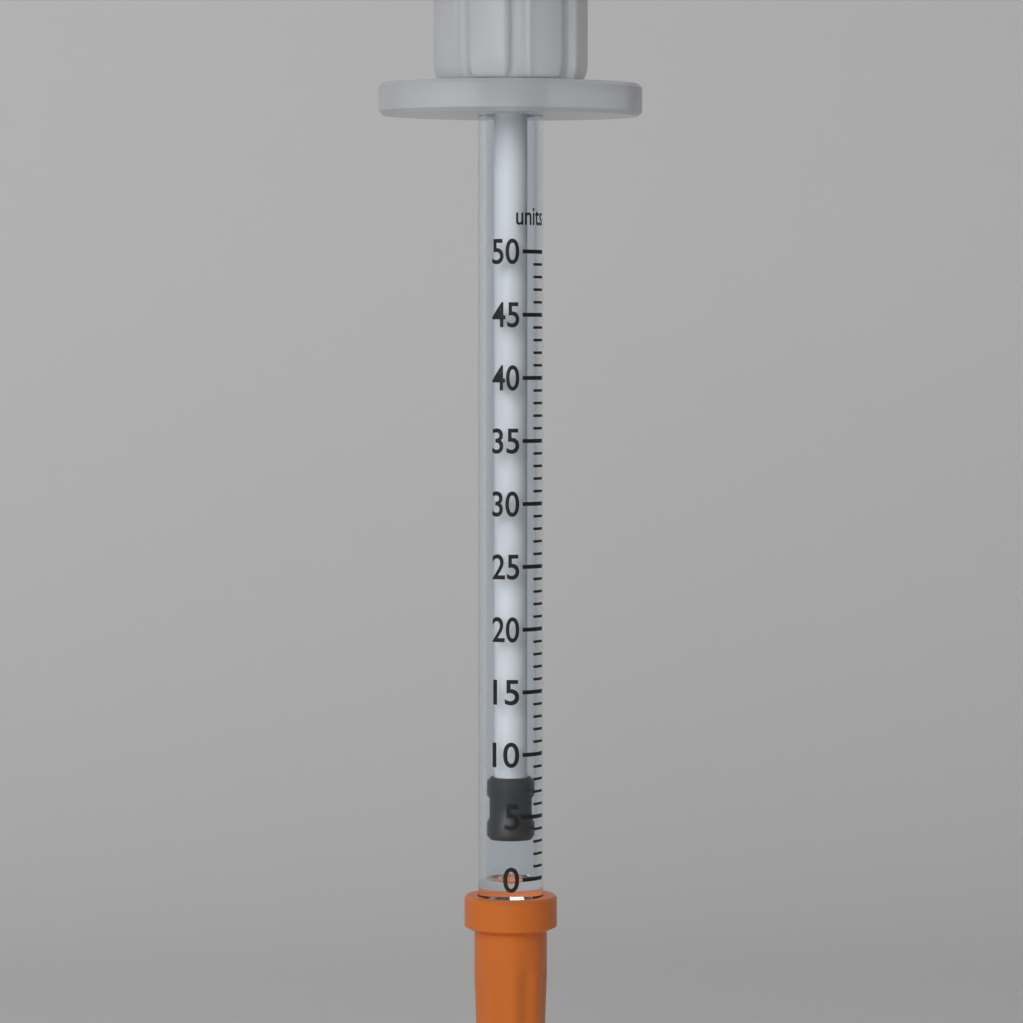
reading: 3 units
